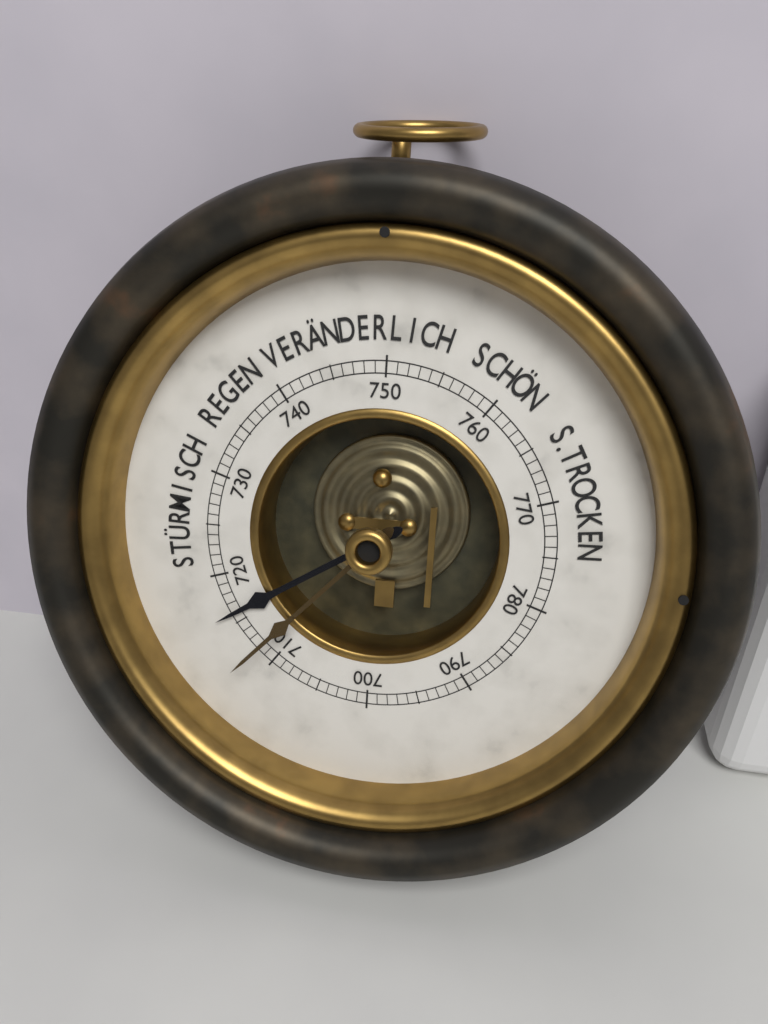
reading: 716 mmHg
